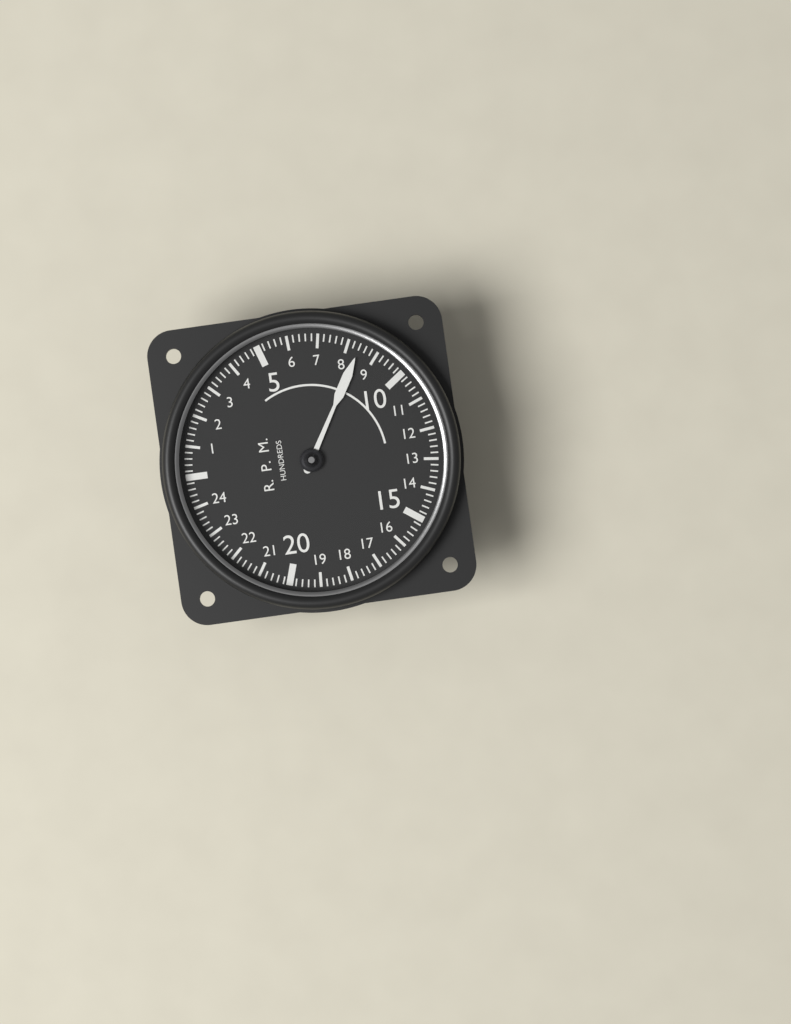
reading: 8.4 RPM x100
